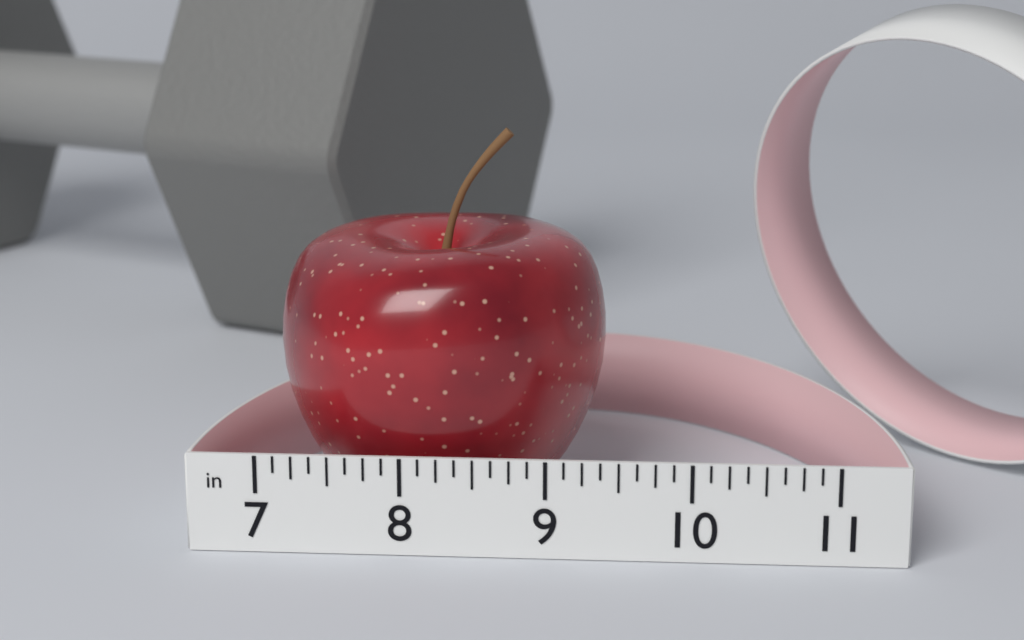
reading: 9.375 in
